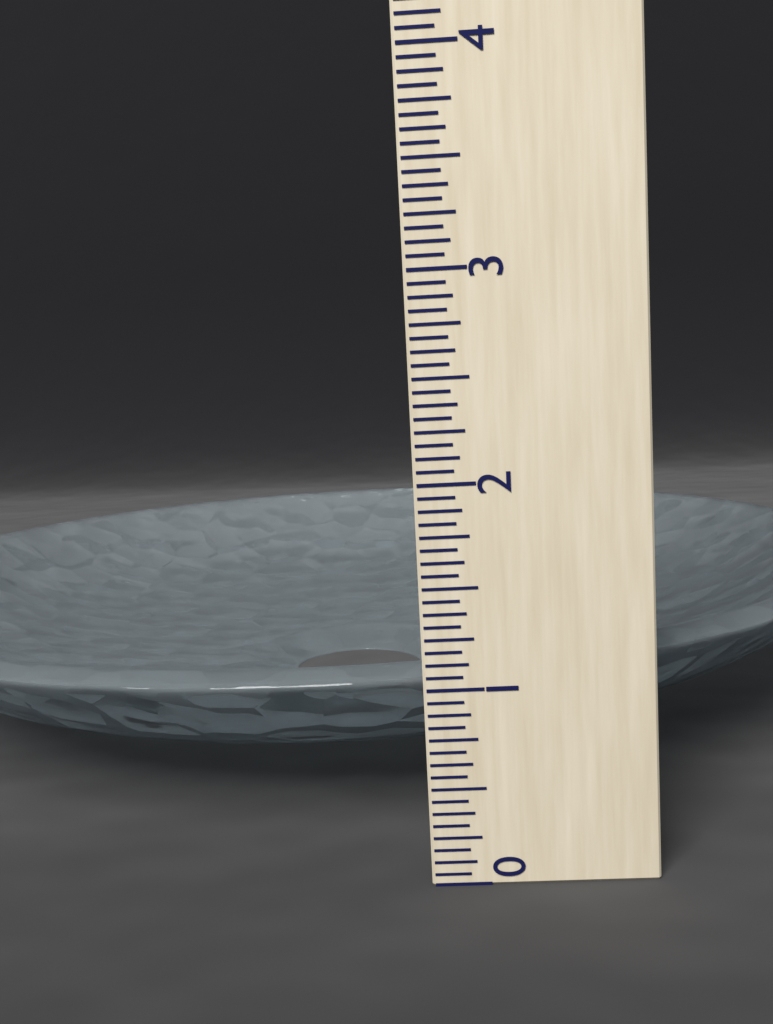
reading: 1.0625 (no unit)
